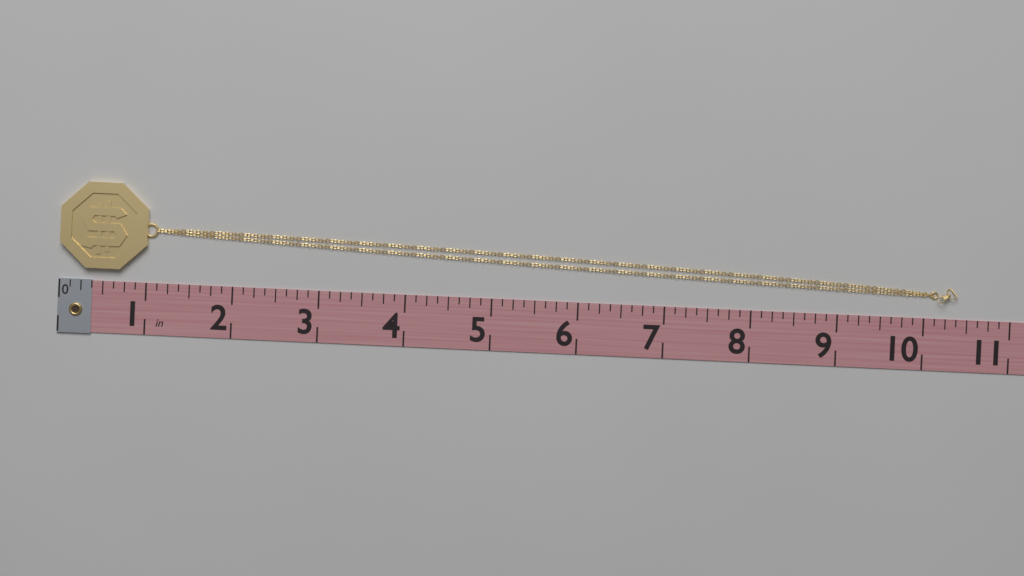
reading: 10.375 in
